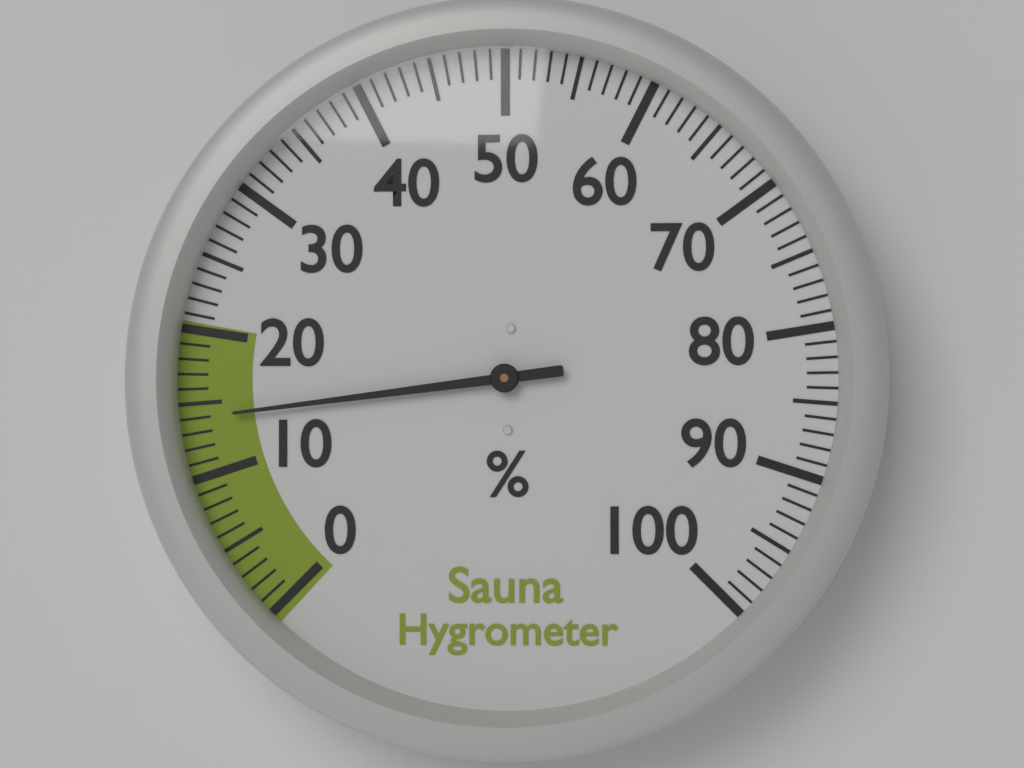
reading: 14 %
